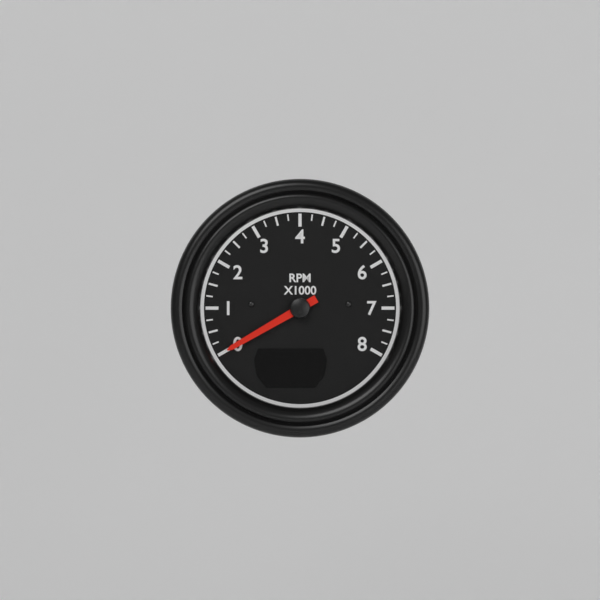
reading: 0 RPM
